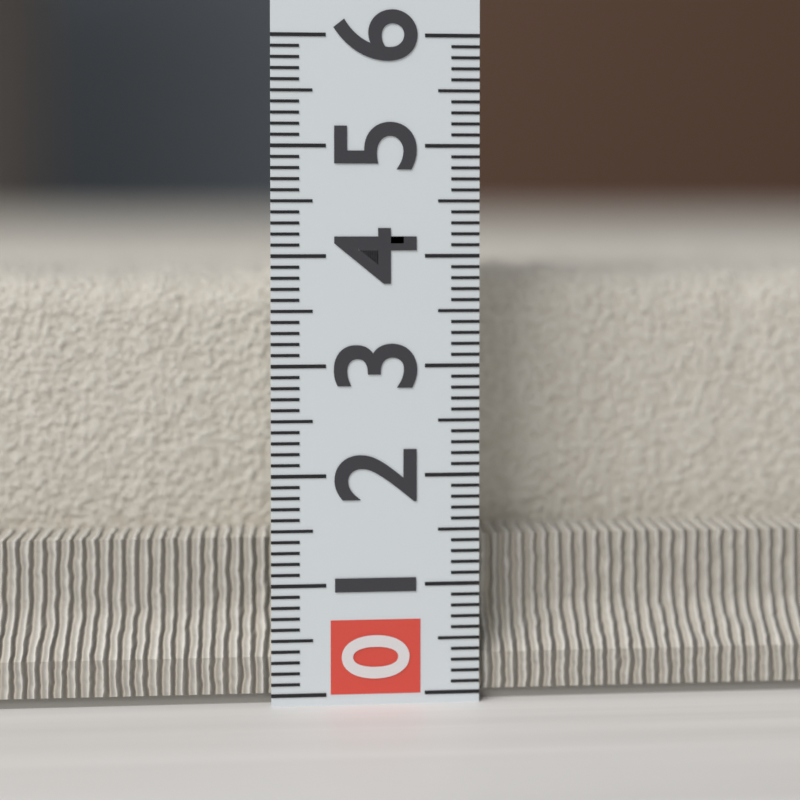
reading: 3.9 (no unit)
